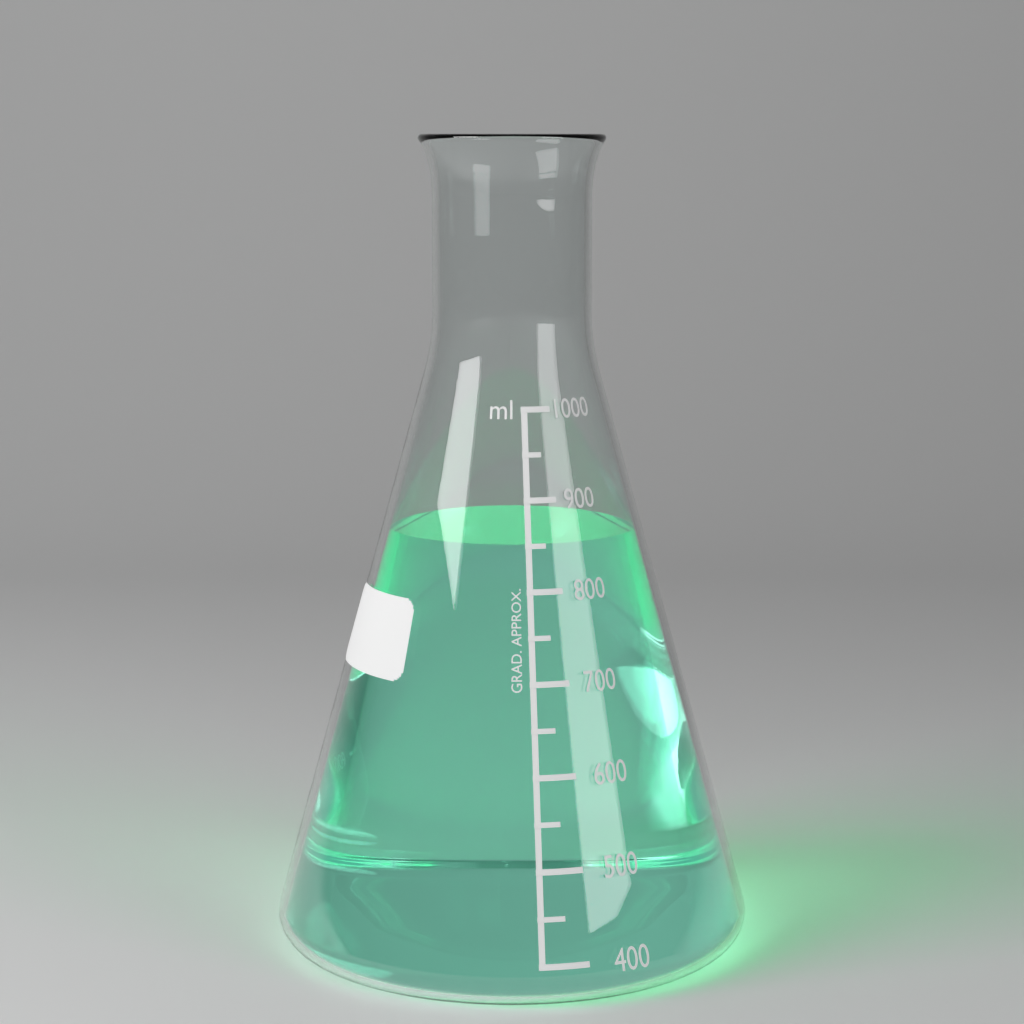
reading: 850 ml
